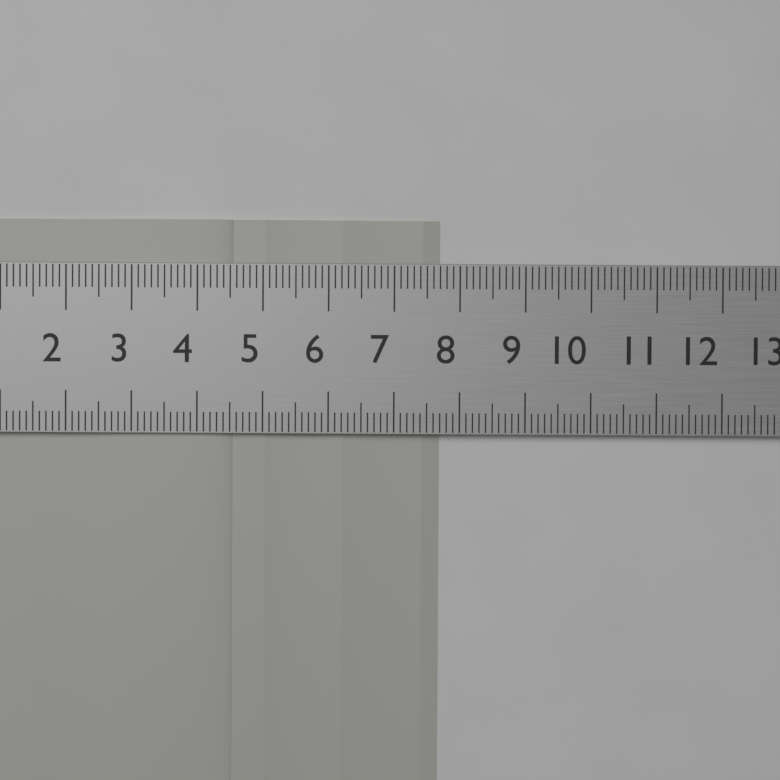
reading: 7.7 cm
